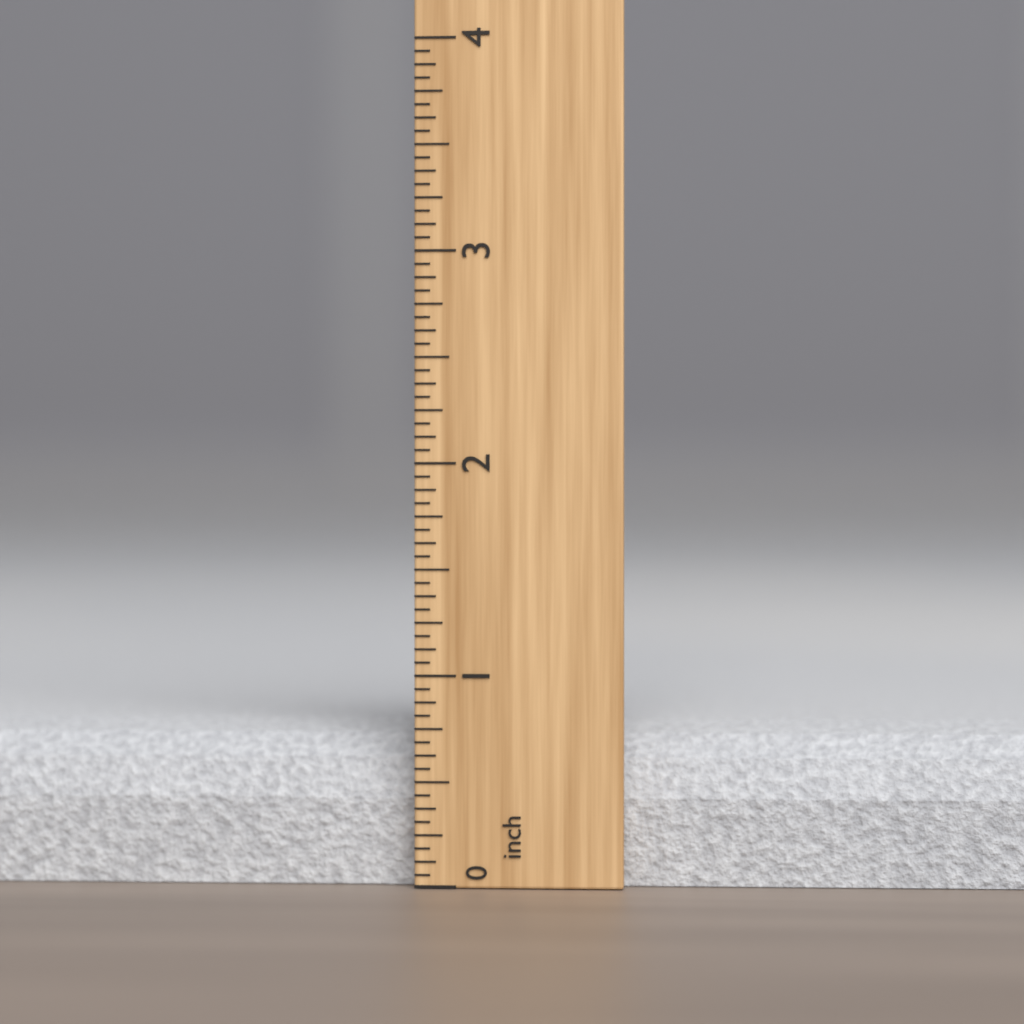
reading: 0.7500 inch
